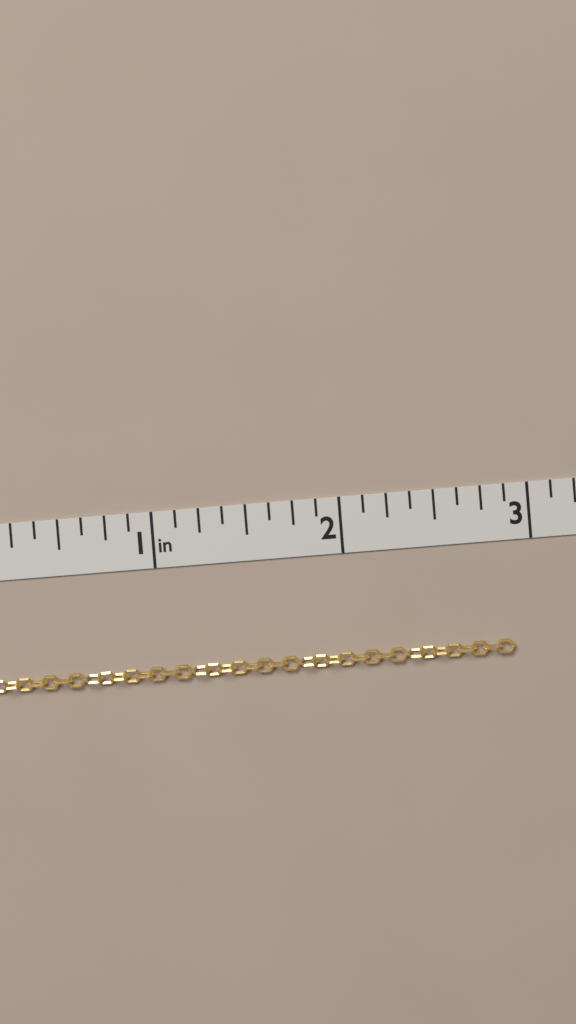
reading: 2.875 in
